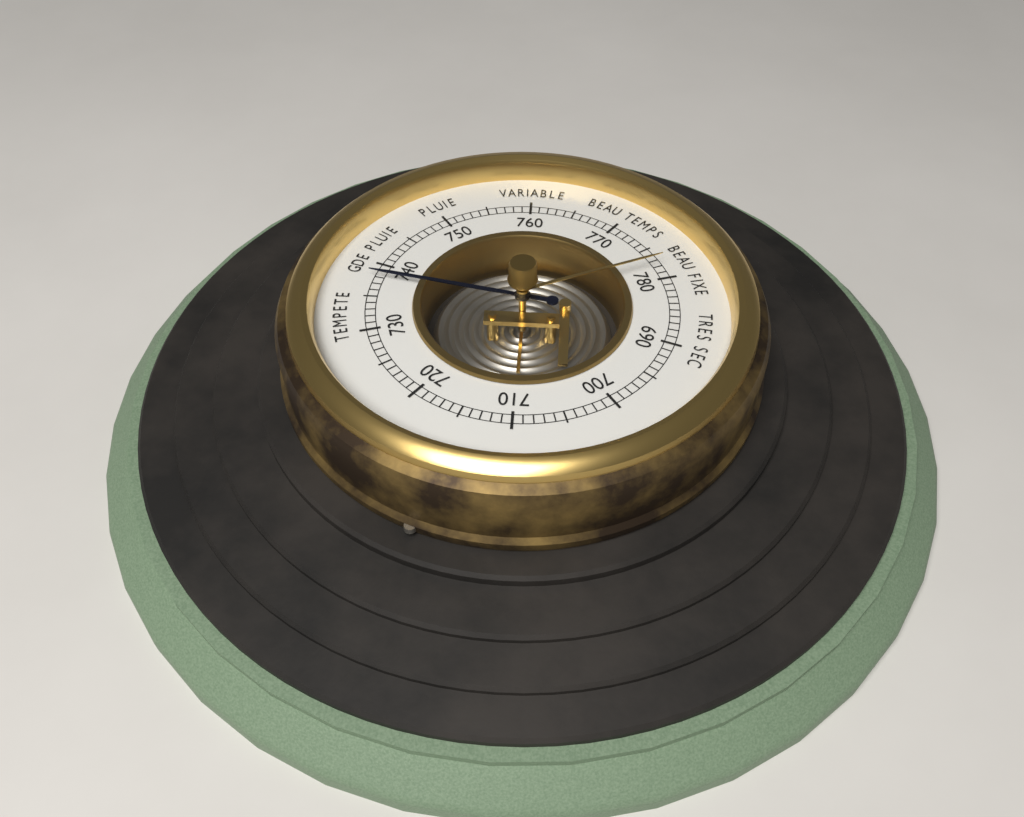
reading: 738 (no unit)
